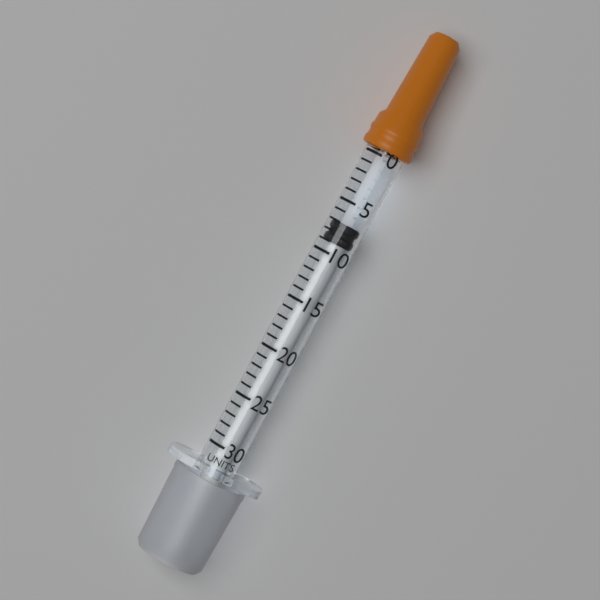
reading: 7 units
